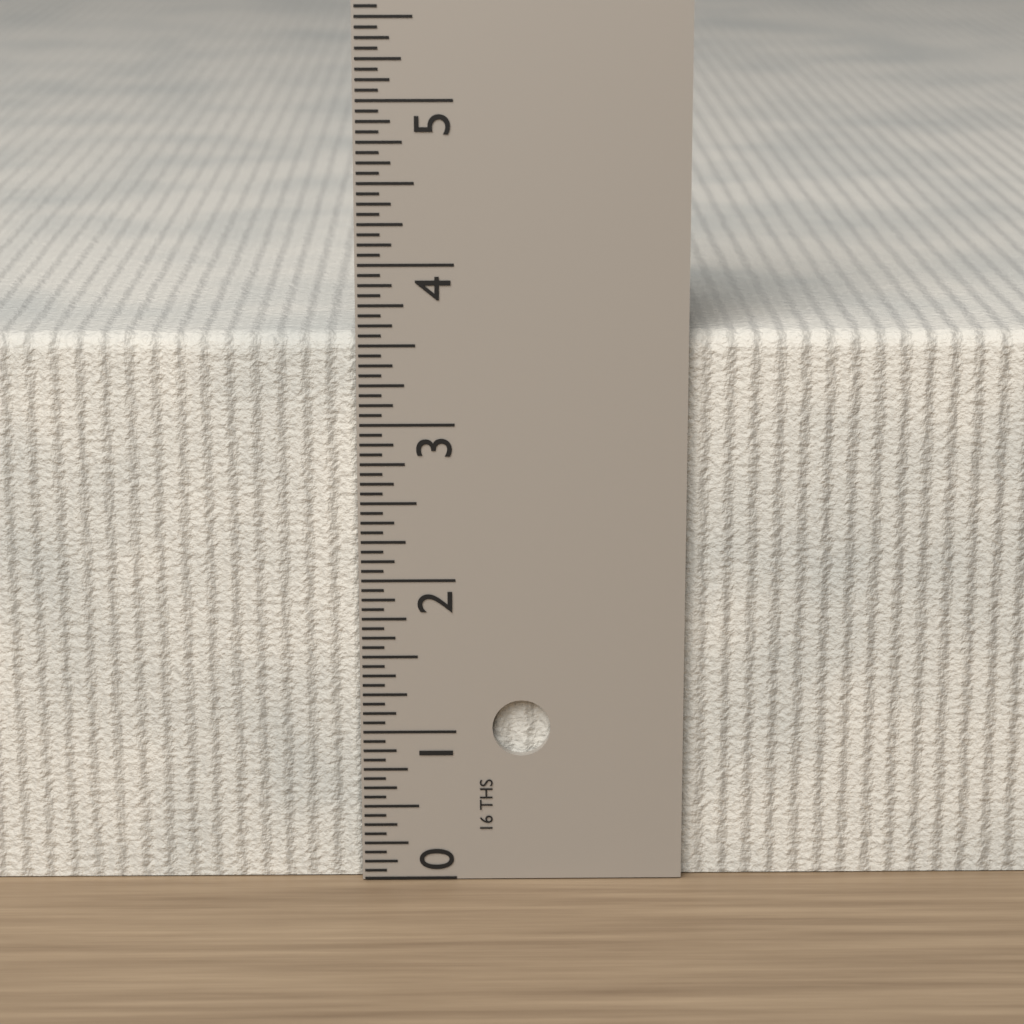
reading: 3.5625 in
